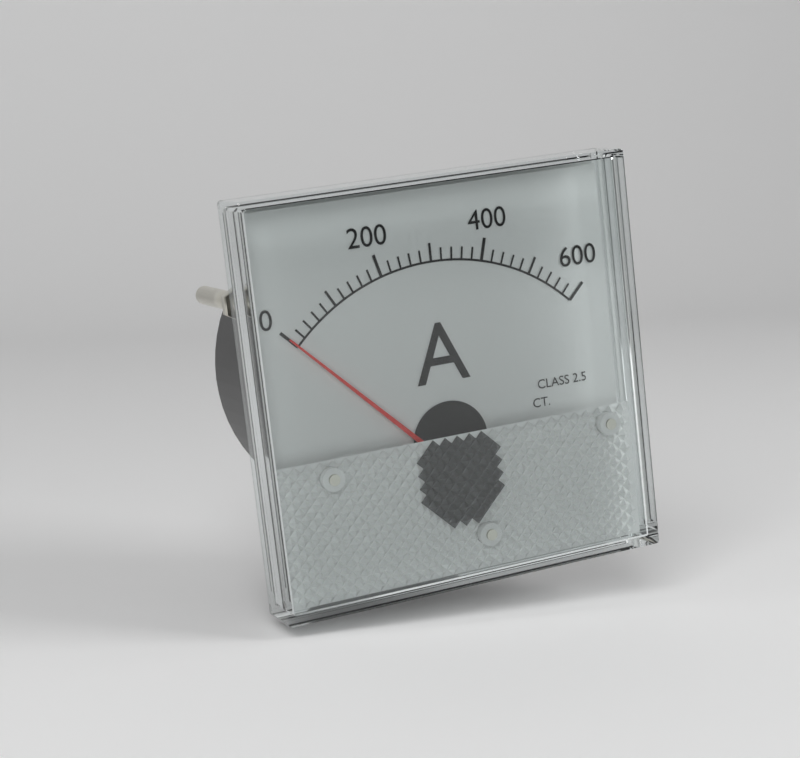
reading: 0 A
